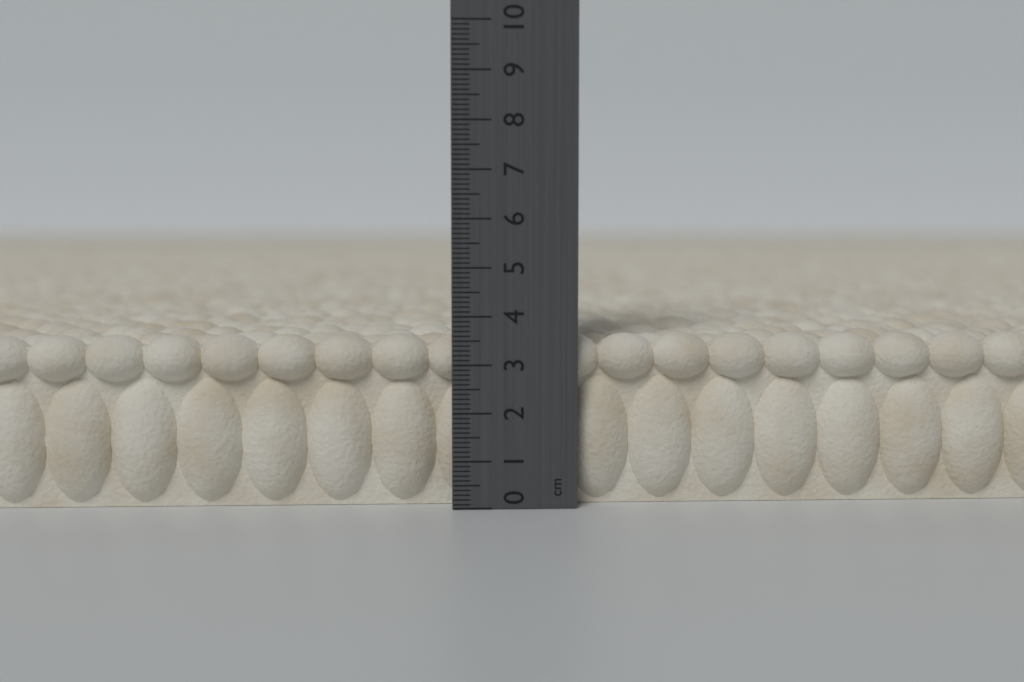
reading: 3.6 cm
